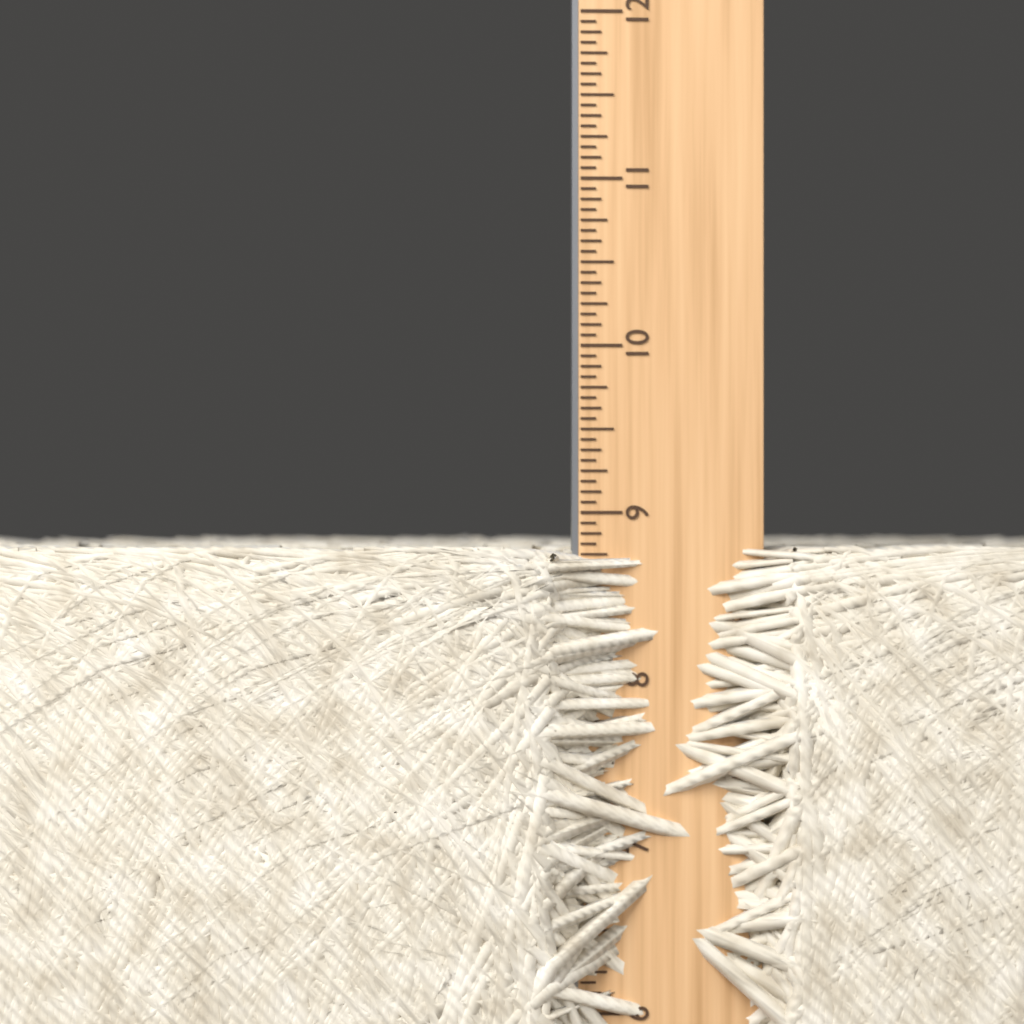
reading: 8.8125 in
